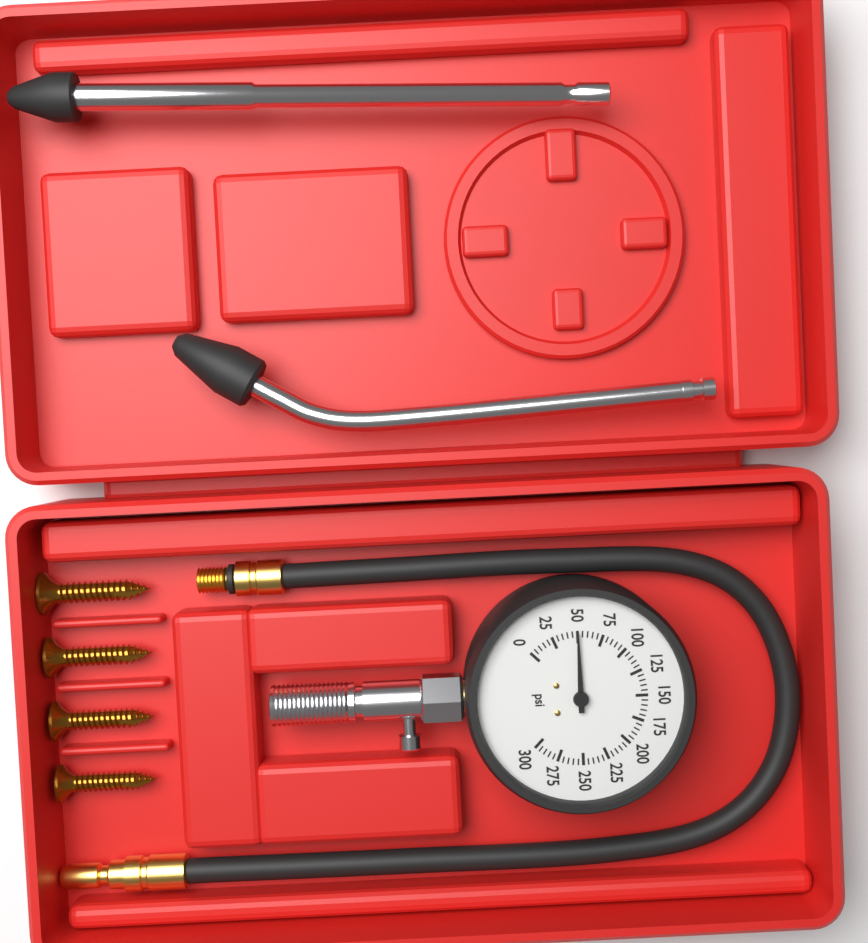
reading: 50 psi
